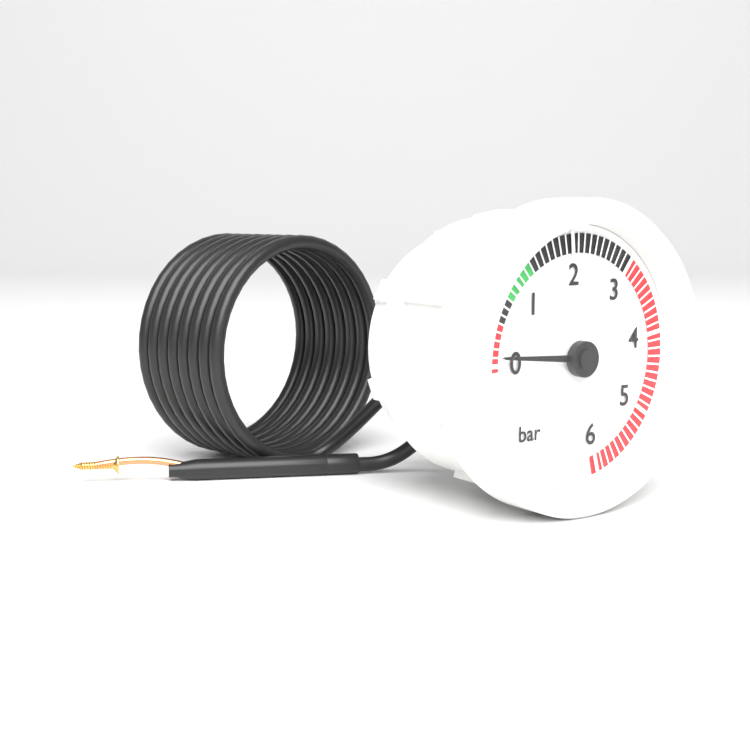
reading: 0.1 bar
